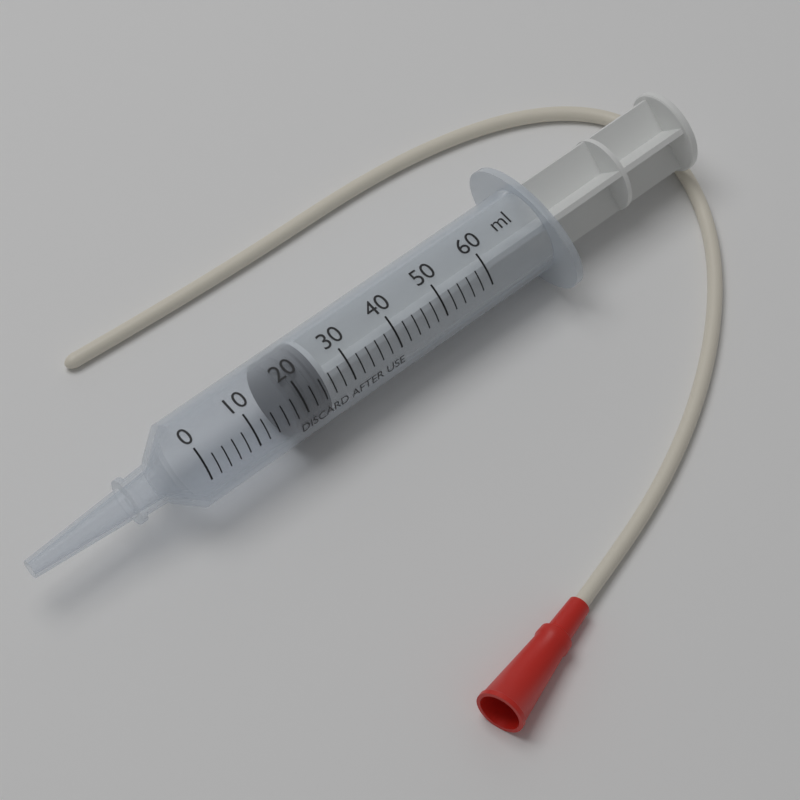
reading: 18 ml
